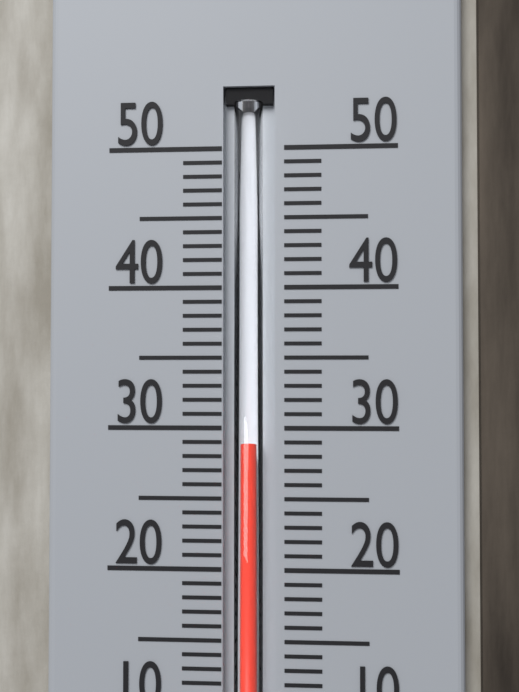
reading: 29 °C
